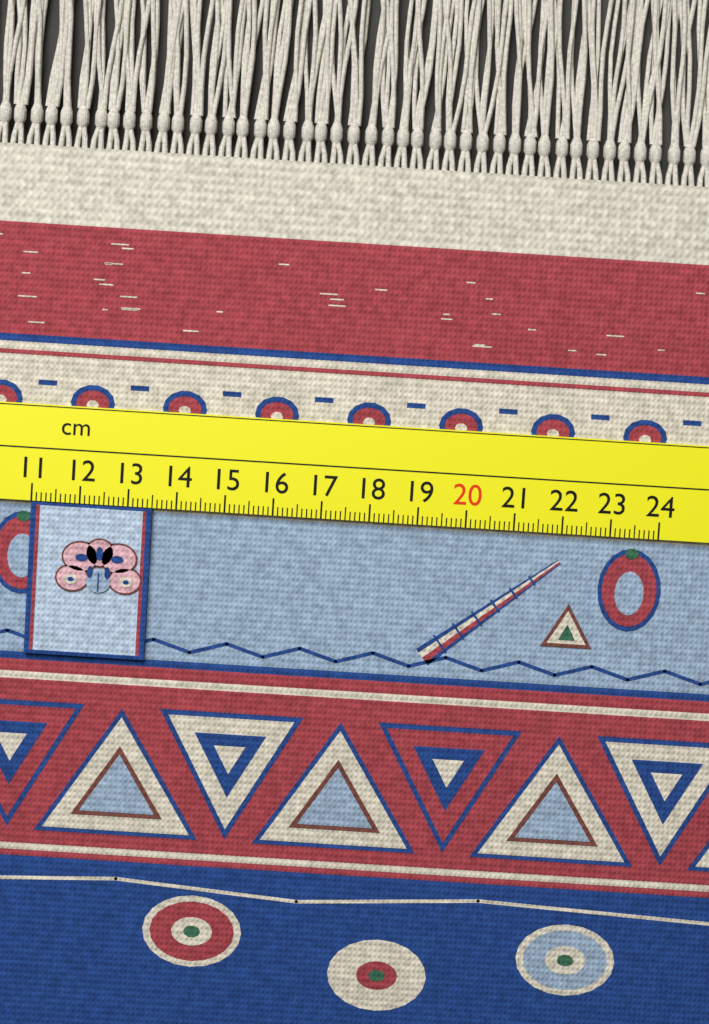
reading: 13.5 cm
